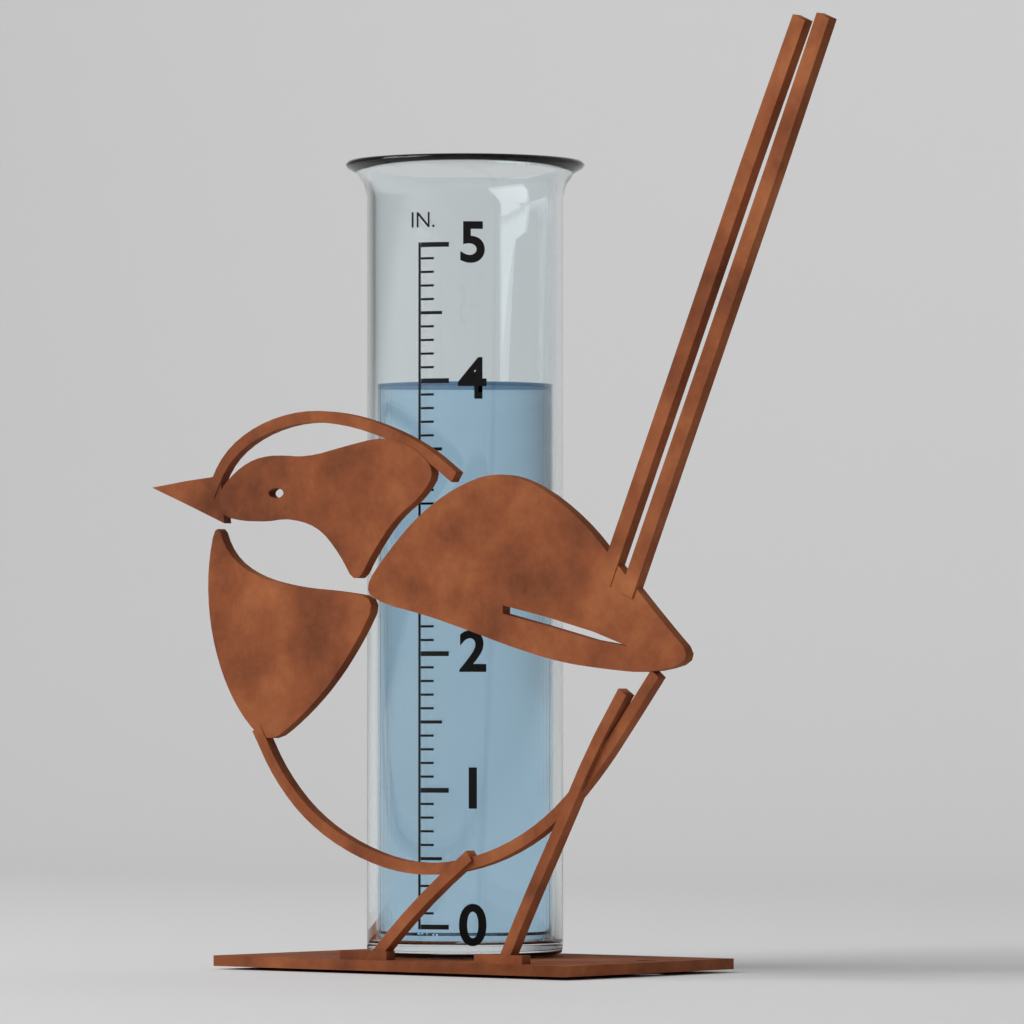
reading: 4.0 in
